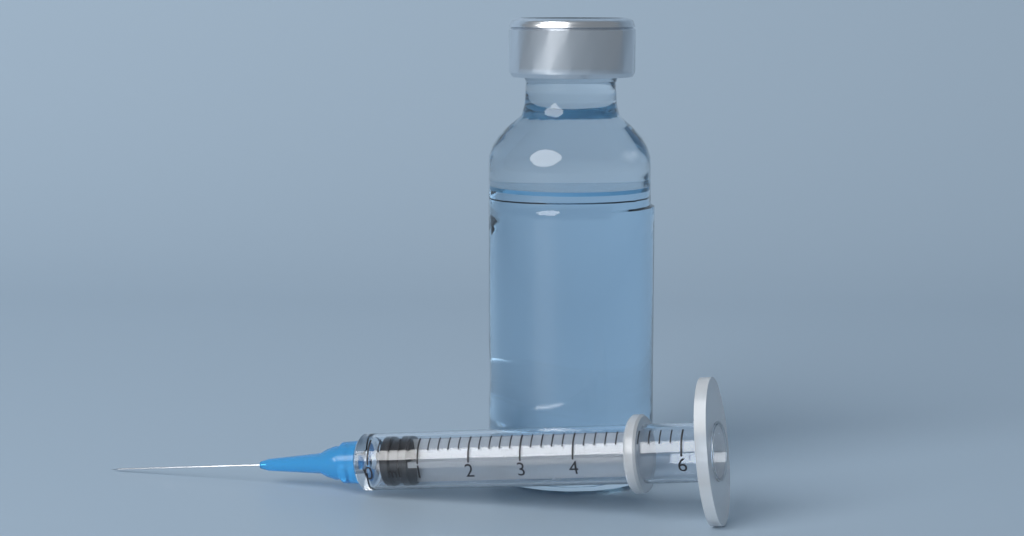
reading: 0.2 ml
